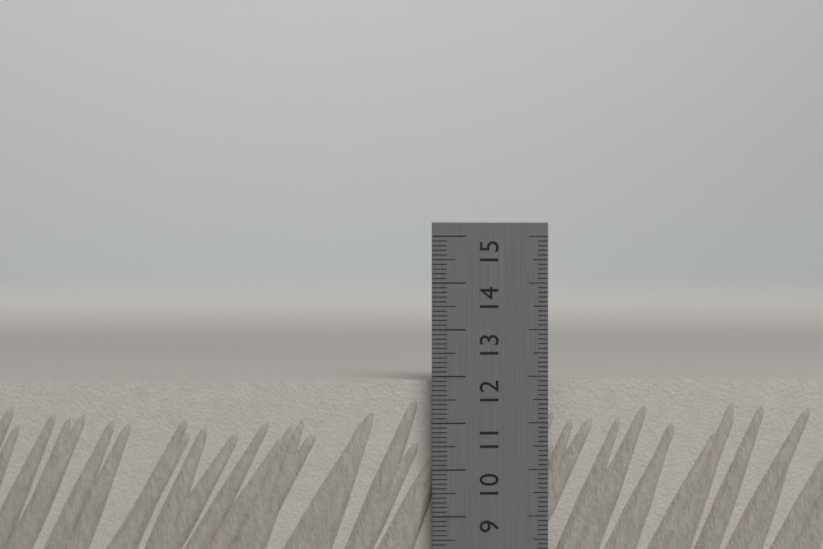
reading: 11.9 cm
